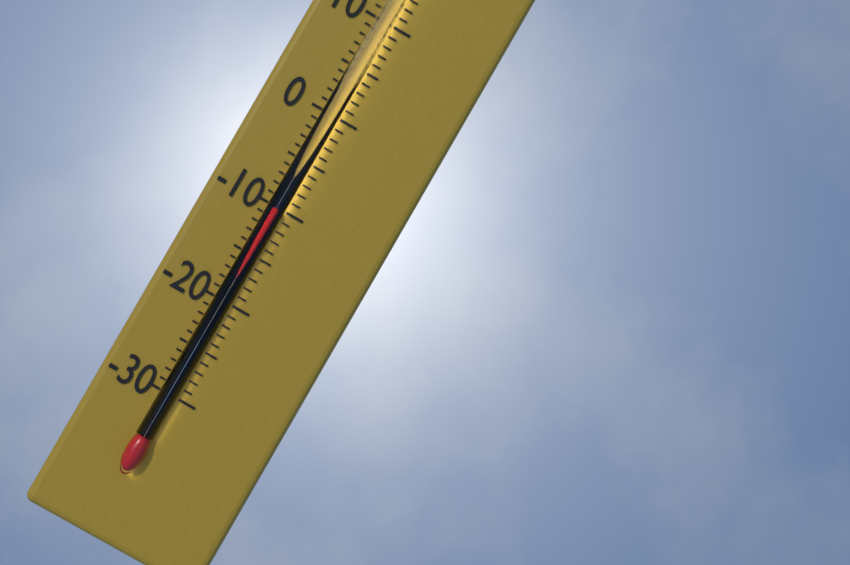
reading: -10 °C
